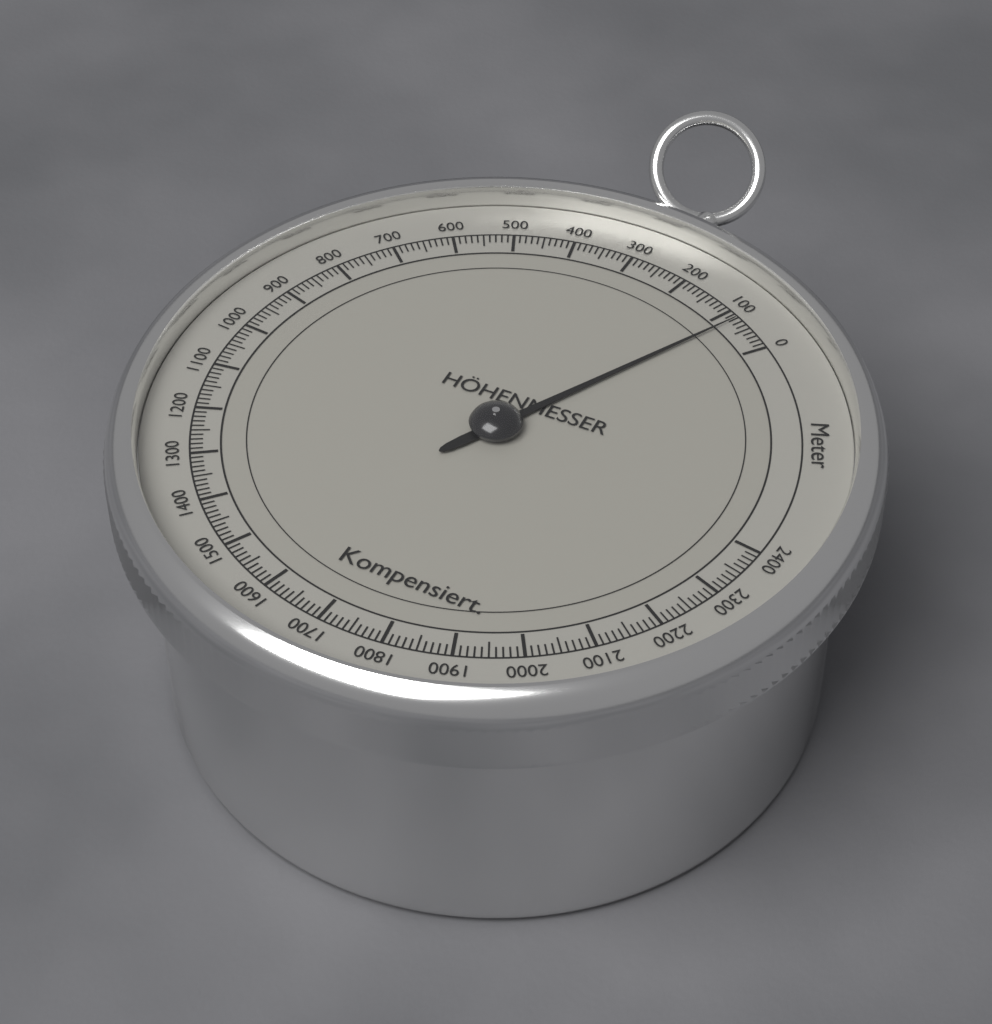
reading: 80 m
